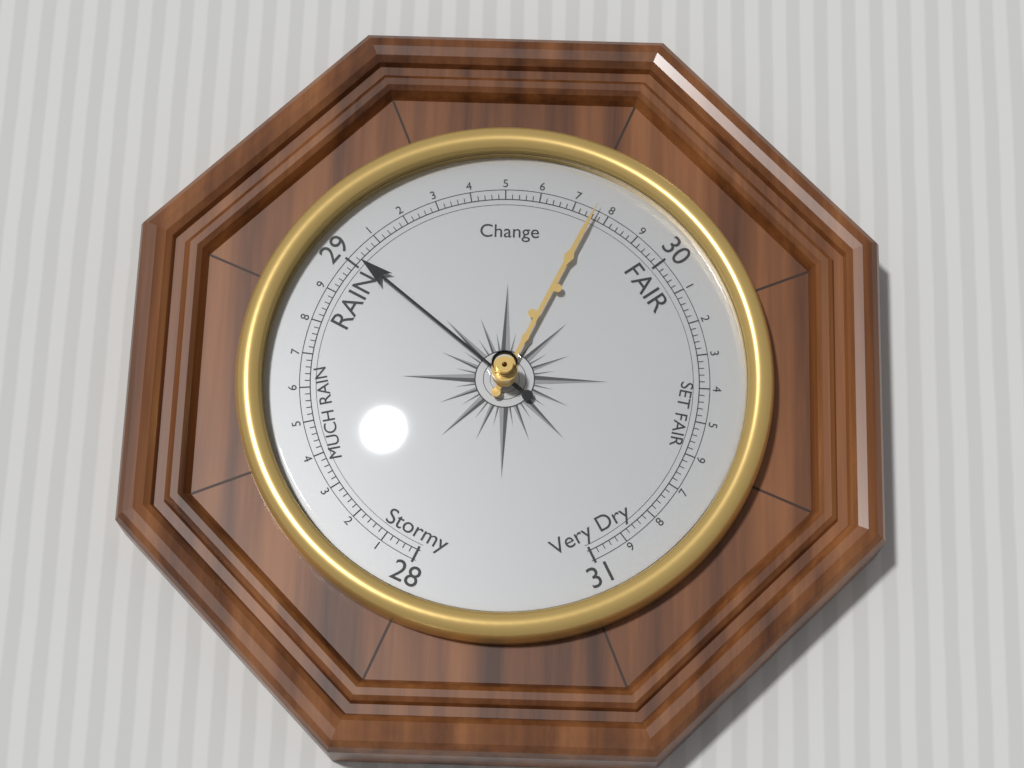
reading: 29.02 (no unit)
